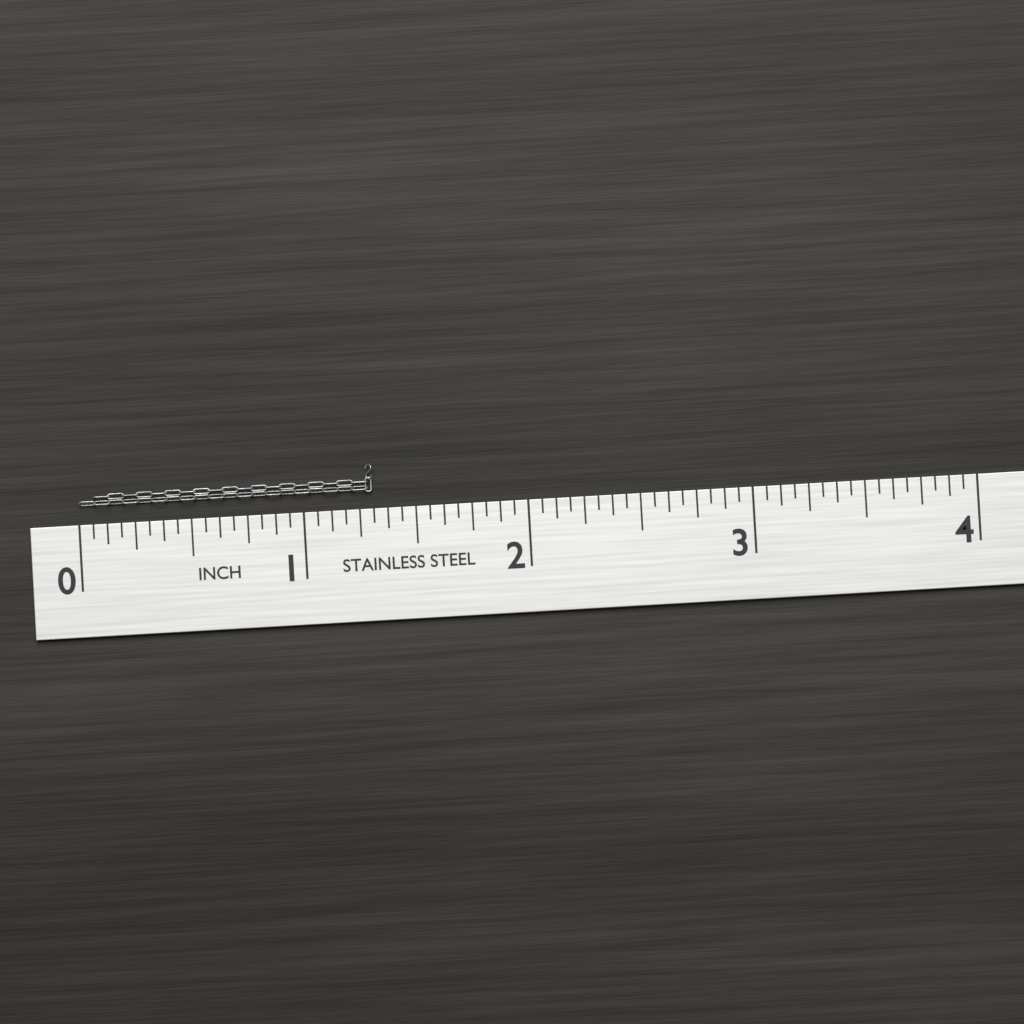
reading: 1.3125 in
